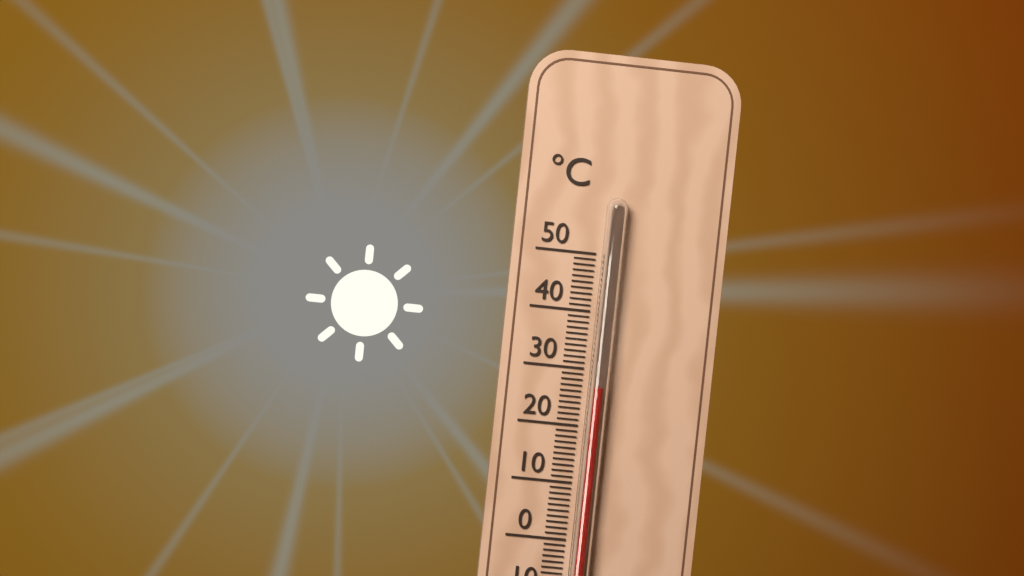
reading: 27 °C
